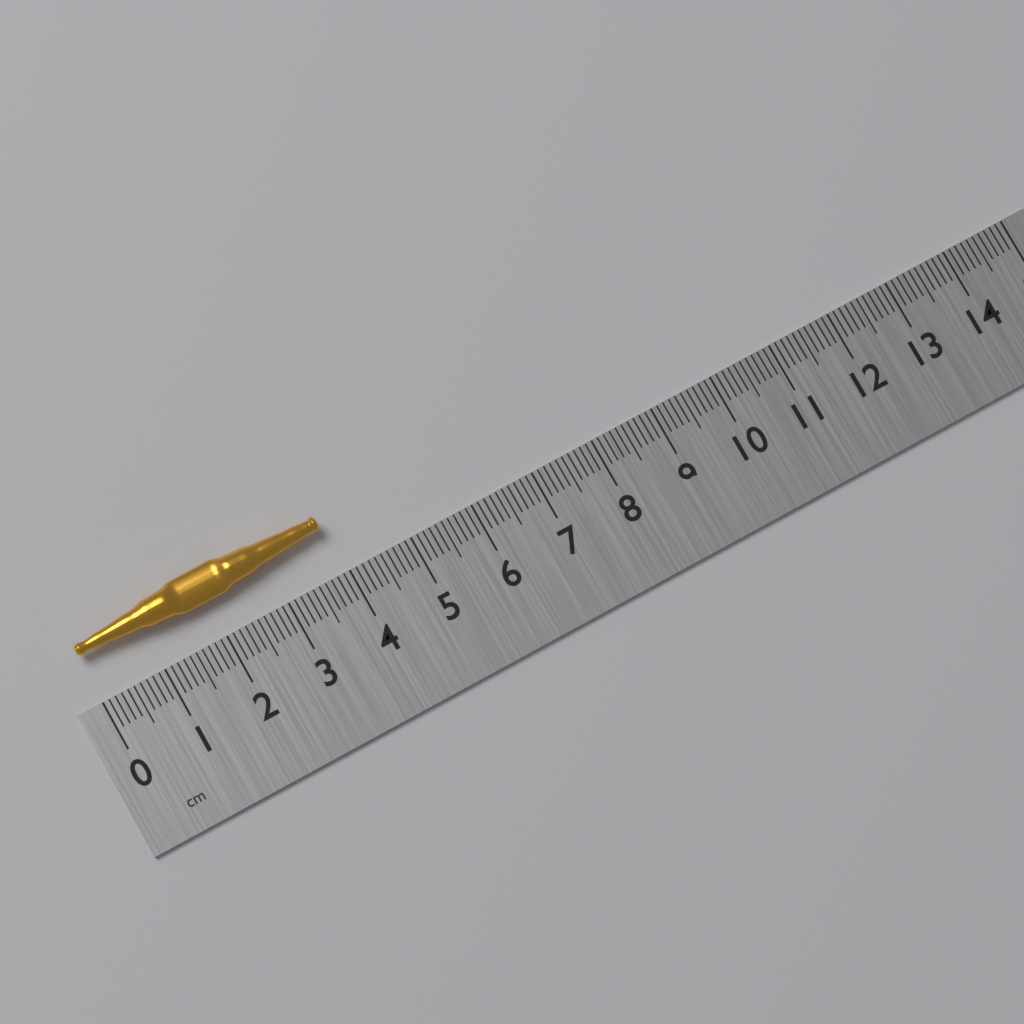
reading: 3.9 cm
